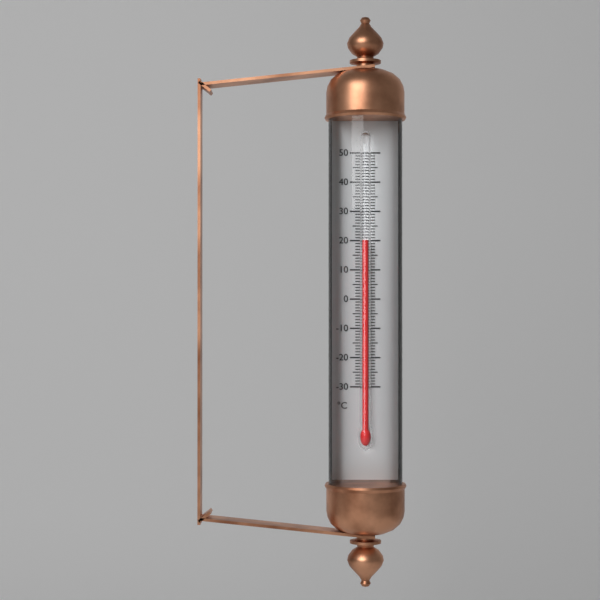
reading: 20 °C
